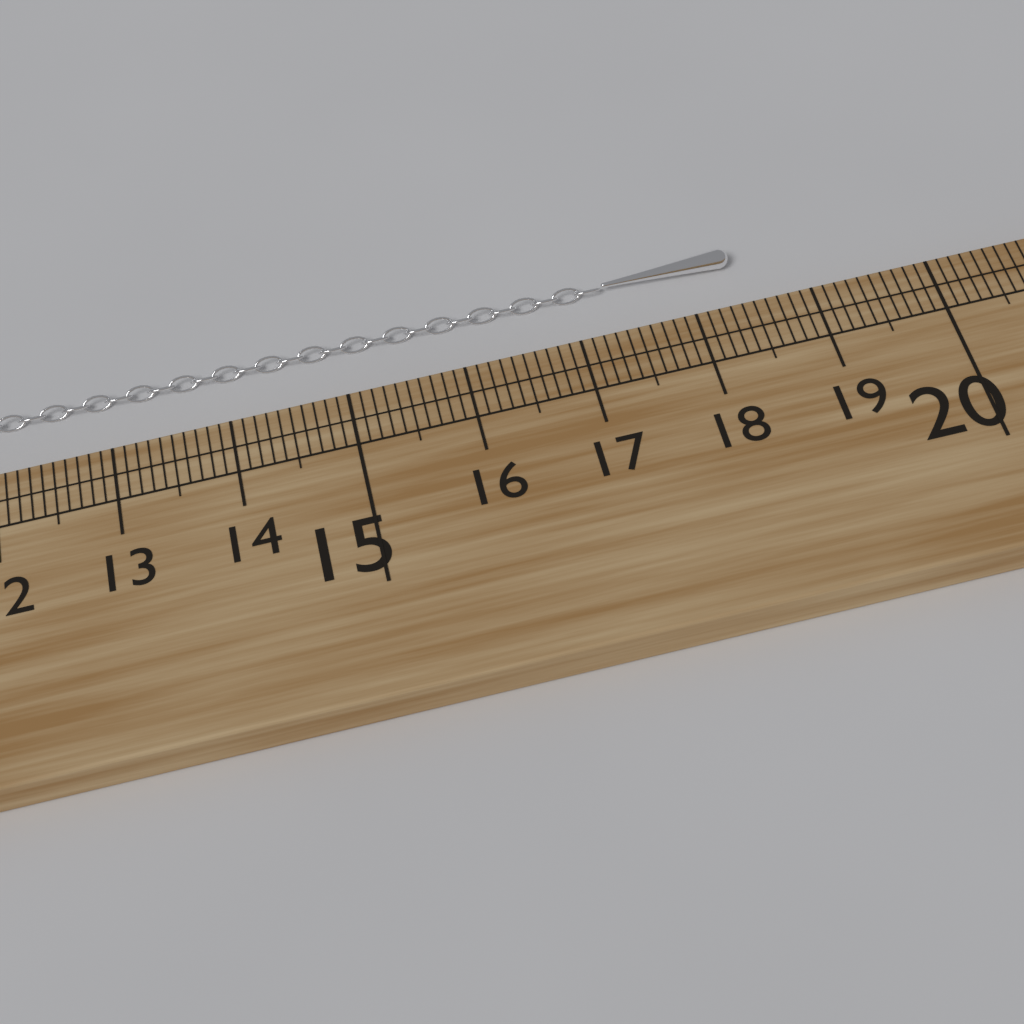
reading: 18.5 cm
